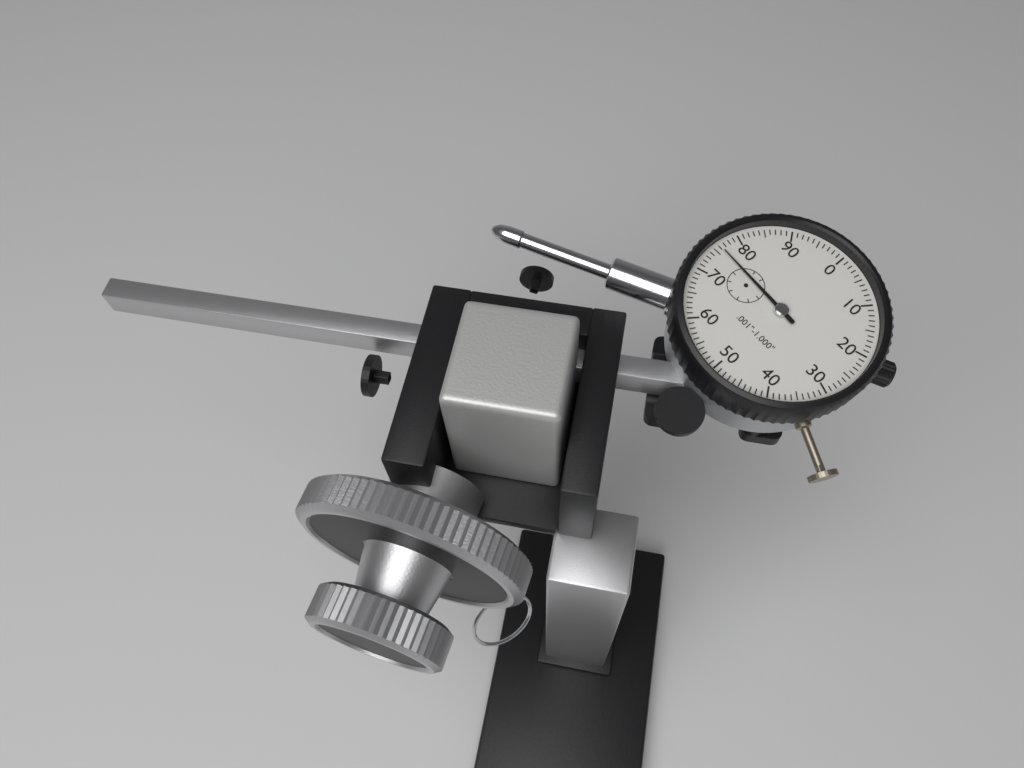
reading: 0.076 in
